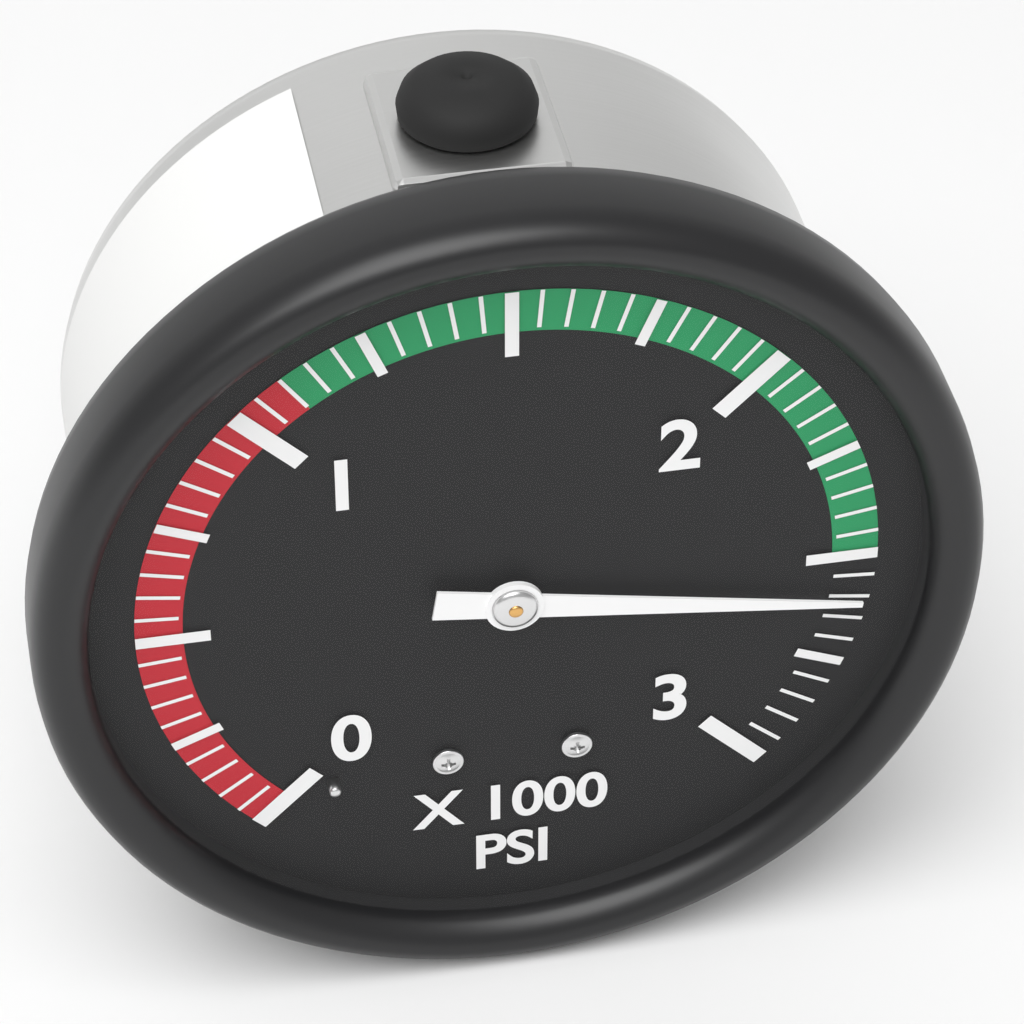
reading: 2600 psi
